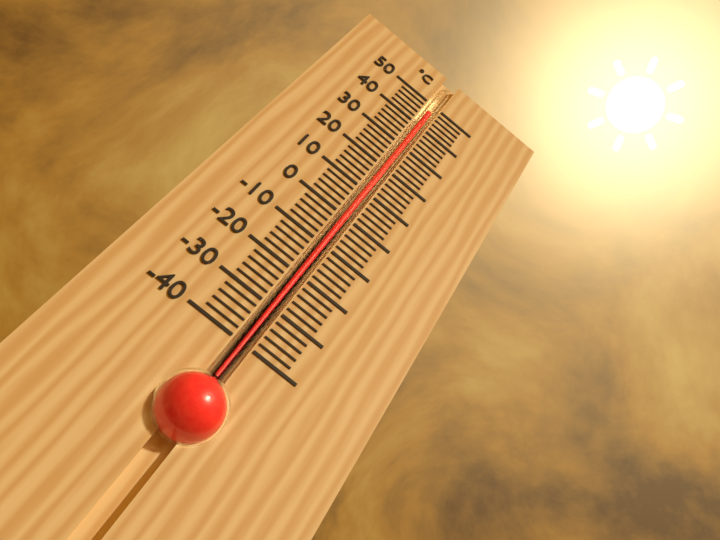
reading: 46 °C
